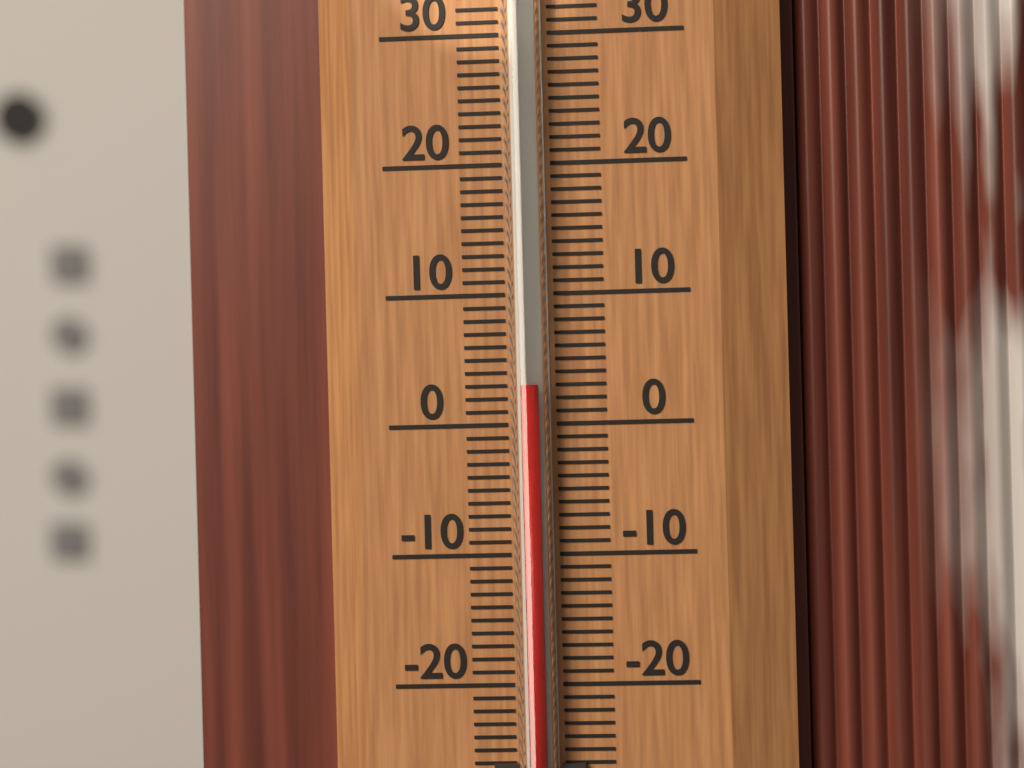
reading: 3 °C
